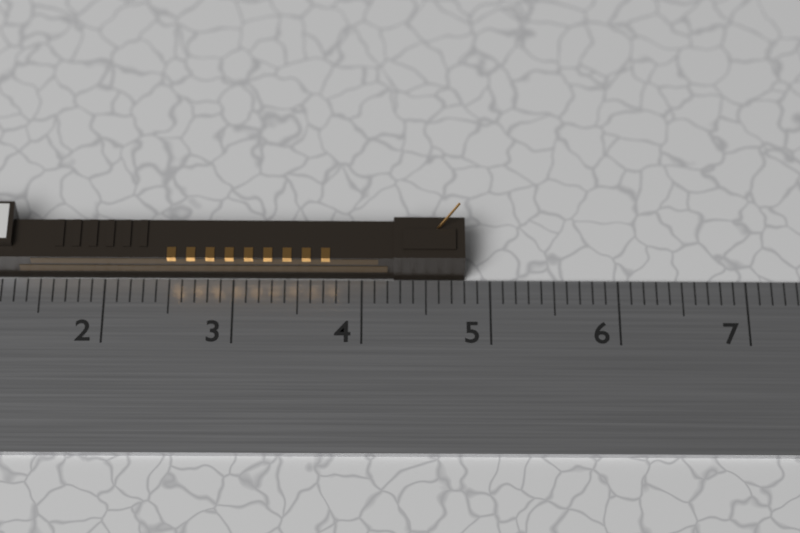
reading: 4.8 cm
